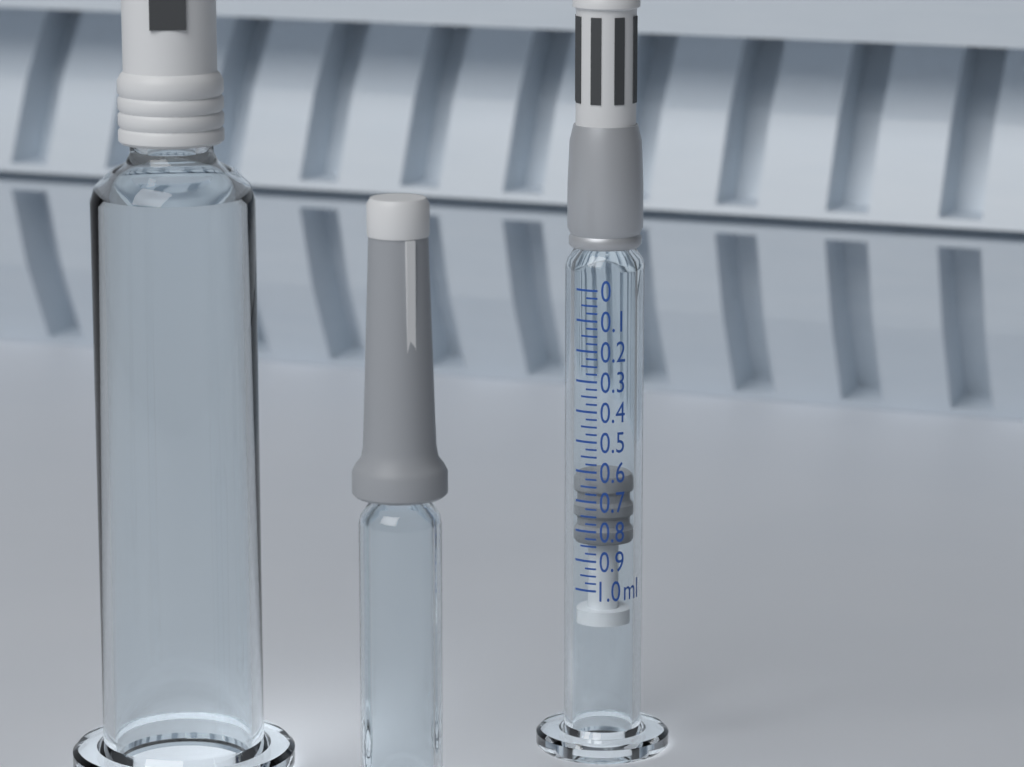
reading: 0.625 ml
